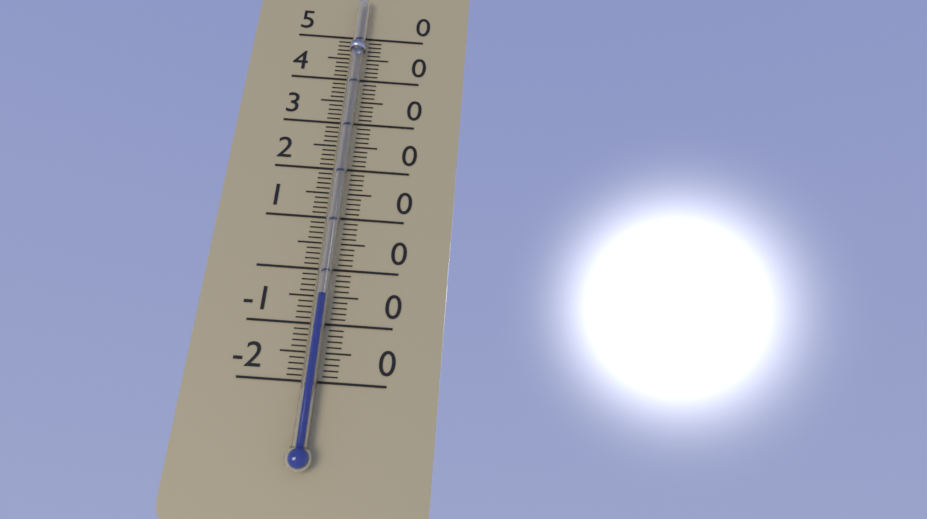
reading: -5 °C
